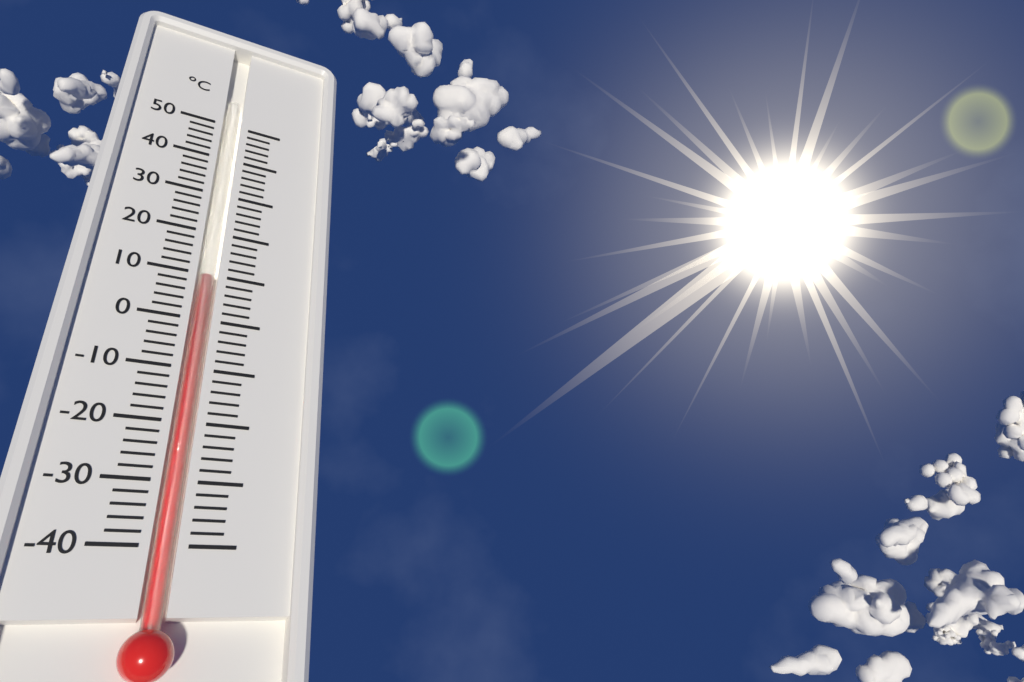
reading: 10 °C
